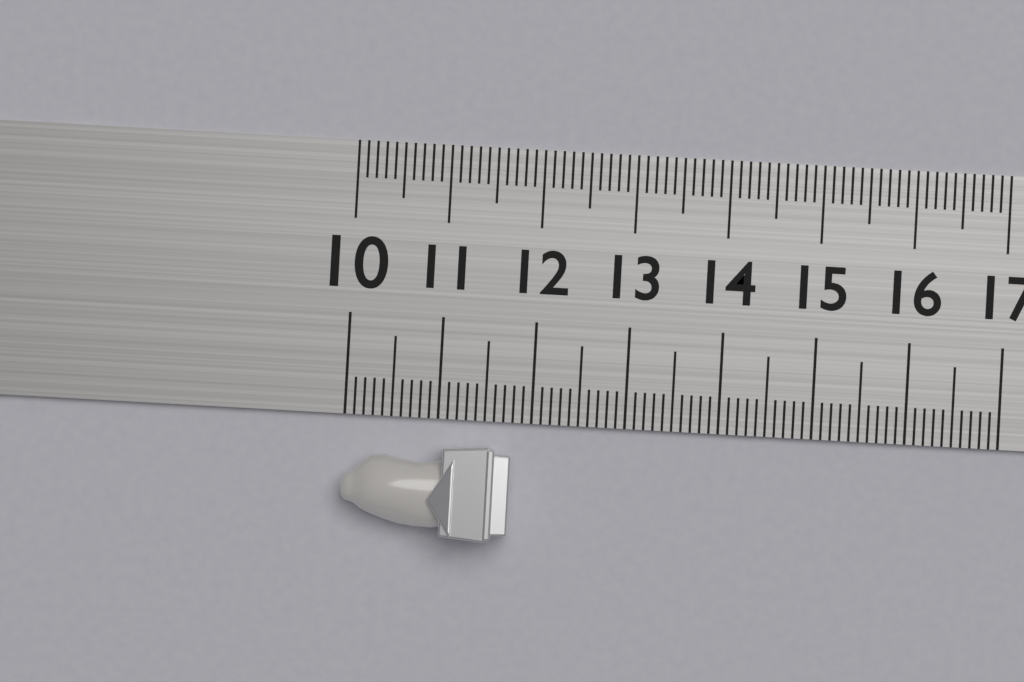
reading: 11.8 (no unit)
